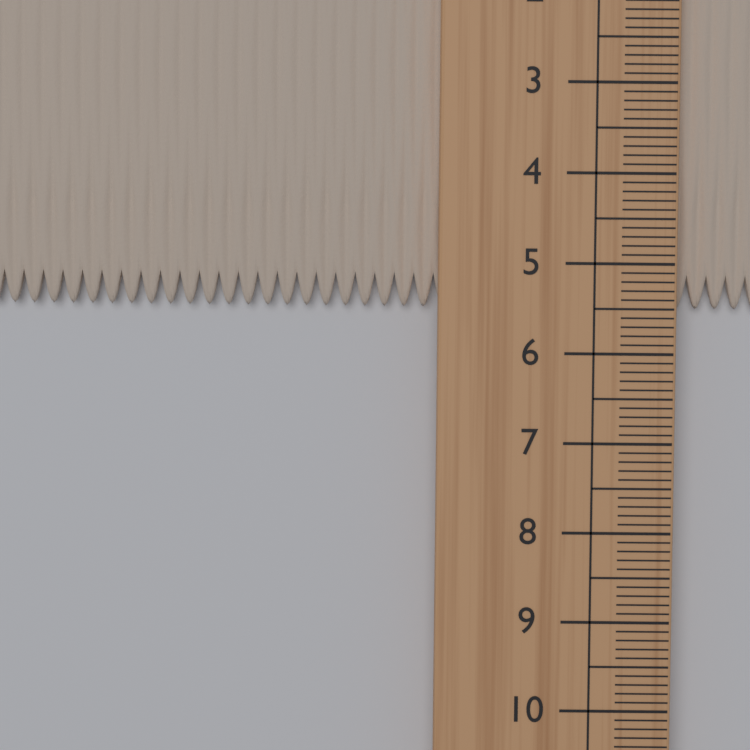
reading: 5.5 cm
